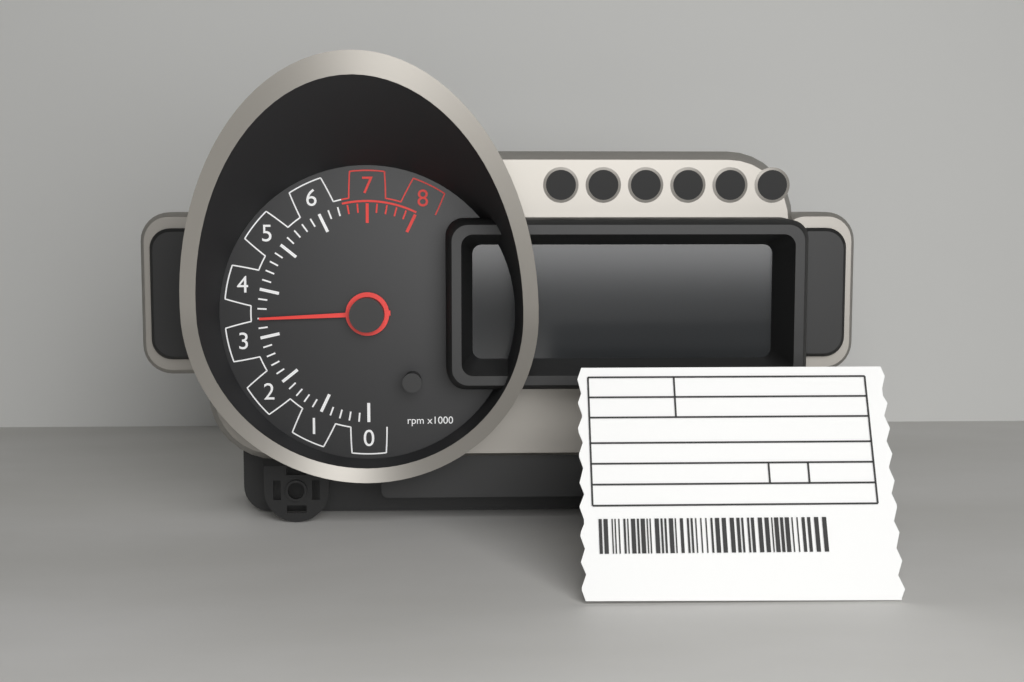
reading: 3.4 rpm x1000
